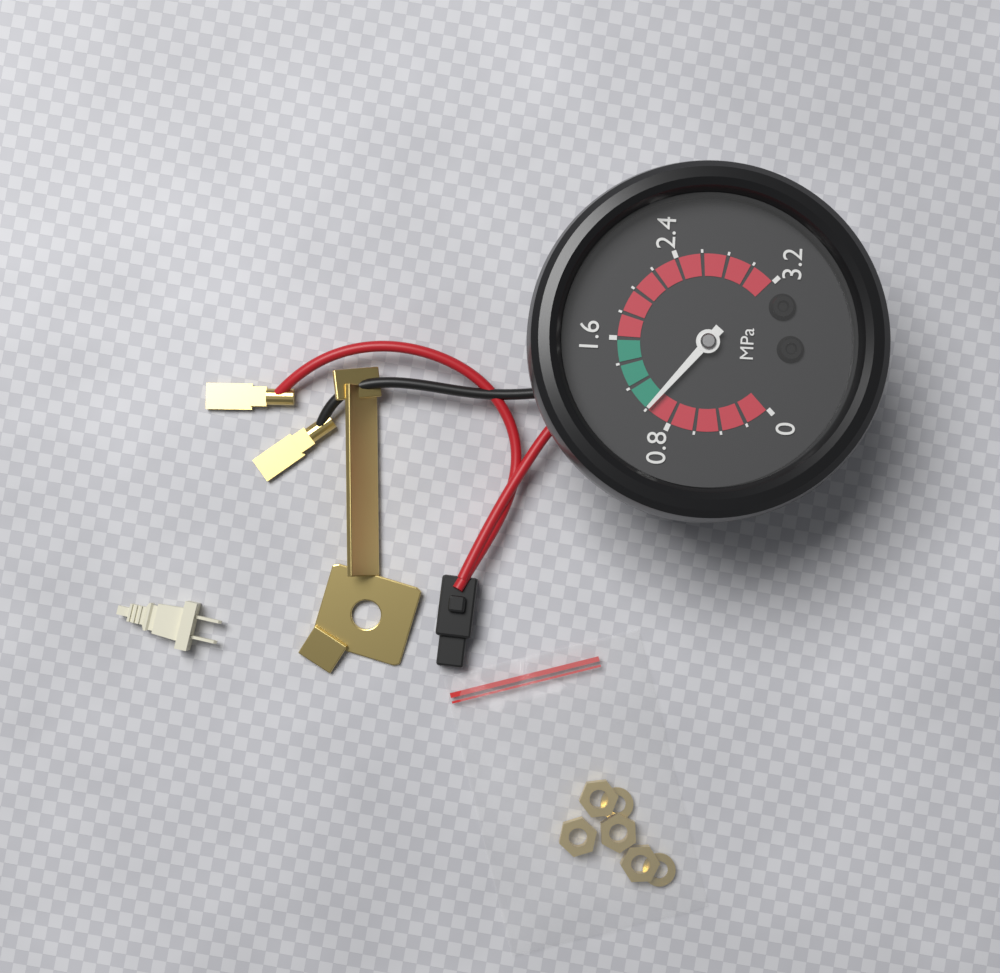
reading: 1.0 MPa
